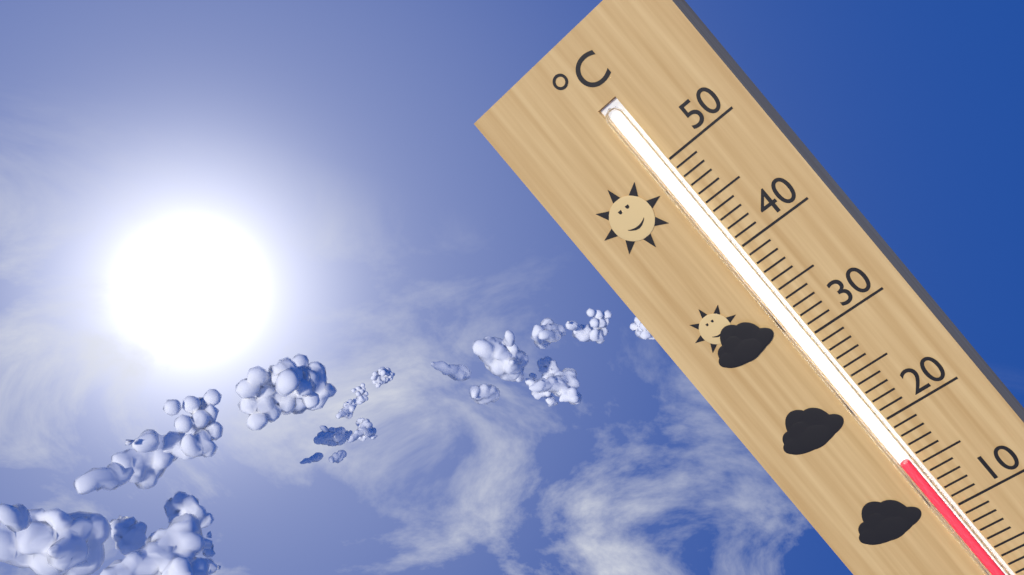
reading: 16 °C
